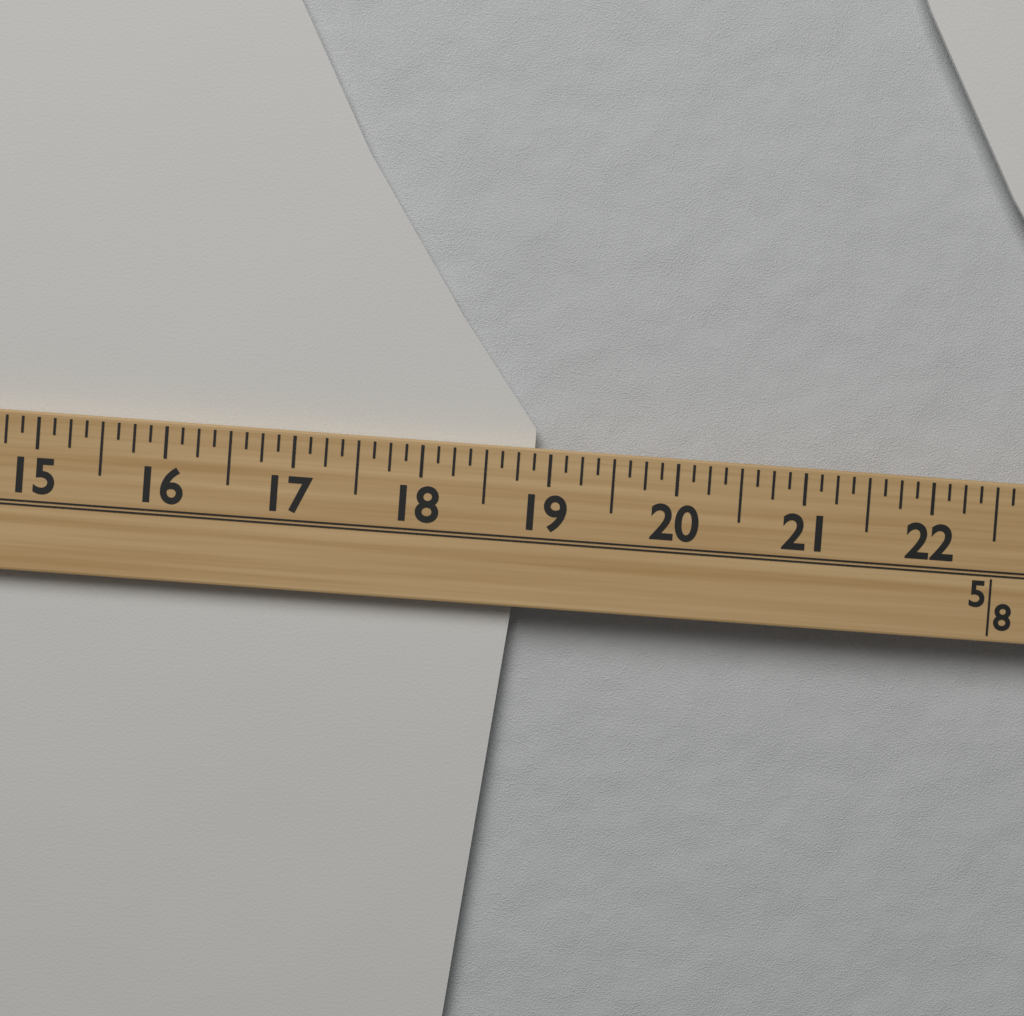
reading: 18.875 (no unit)
